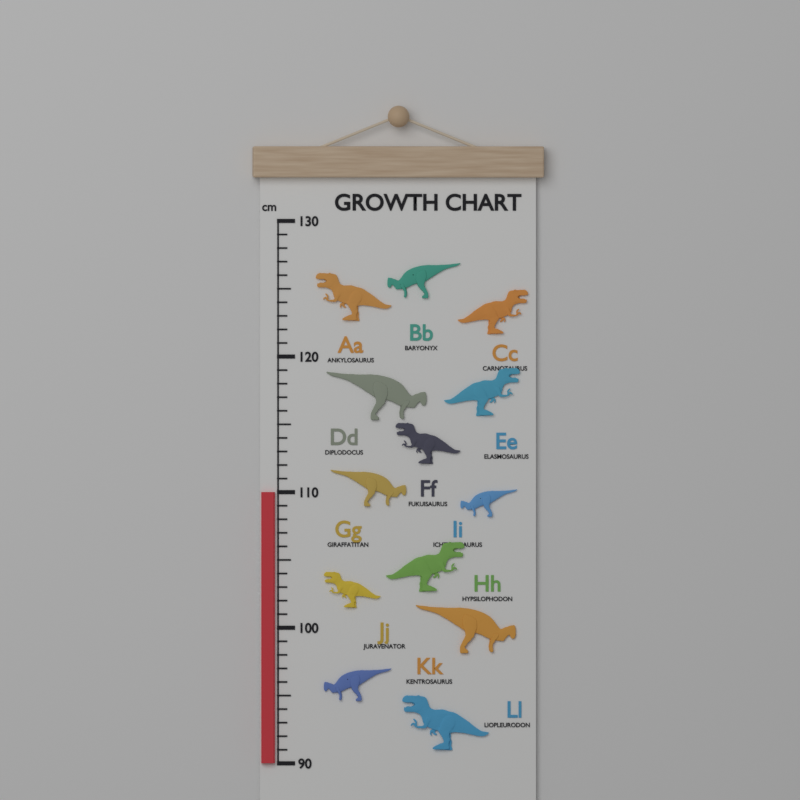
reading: 110 cm
